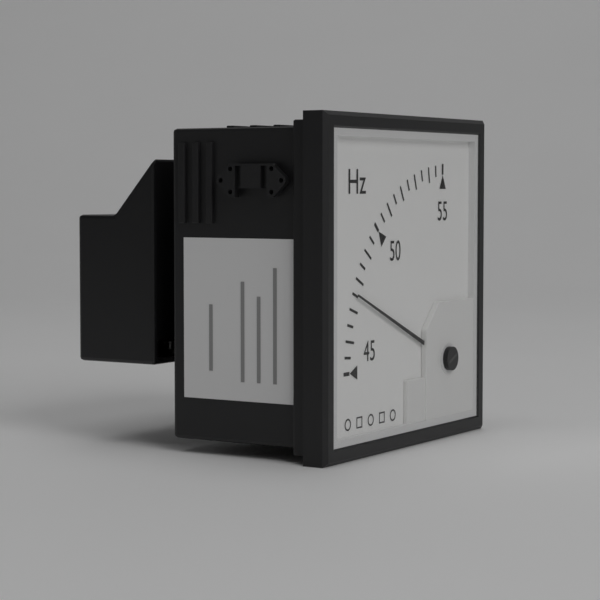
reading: 47.5 Hz
